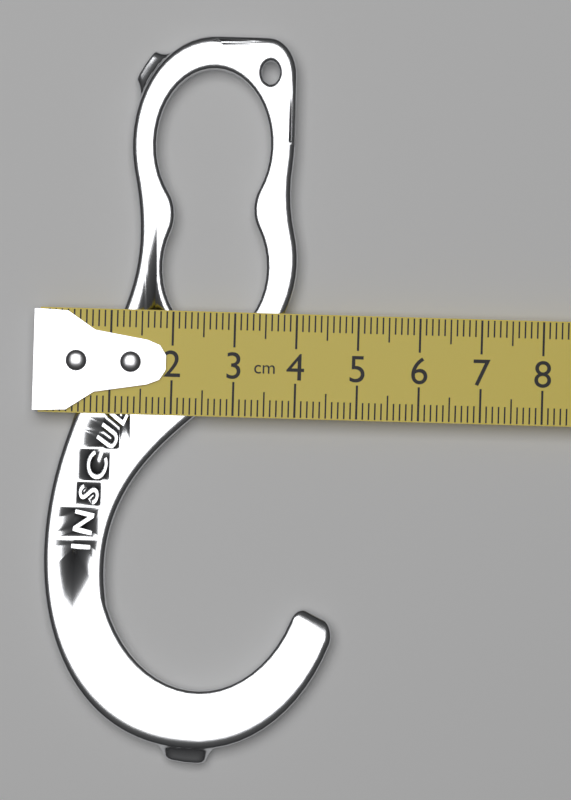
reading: 4.7 cm
